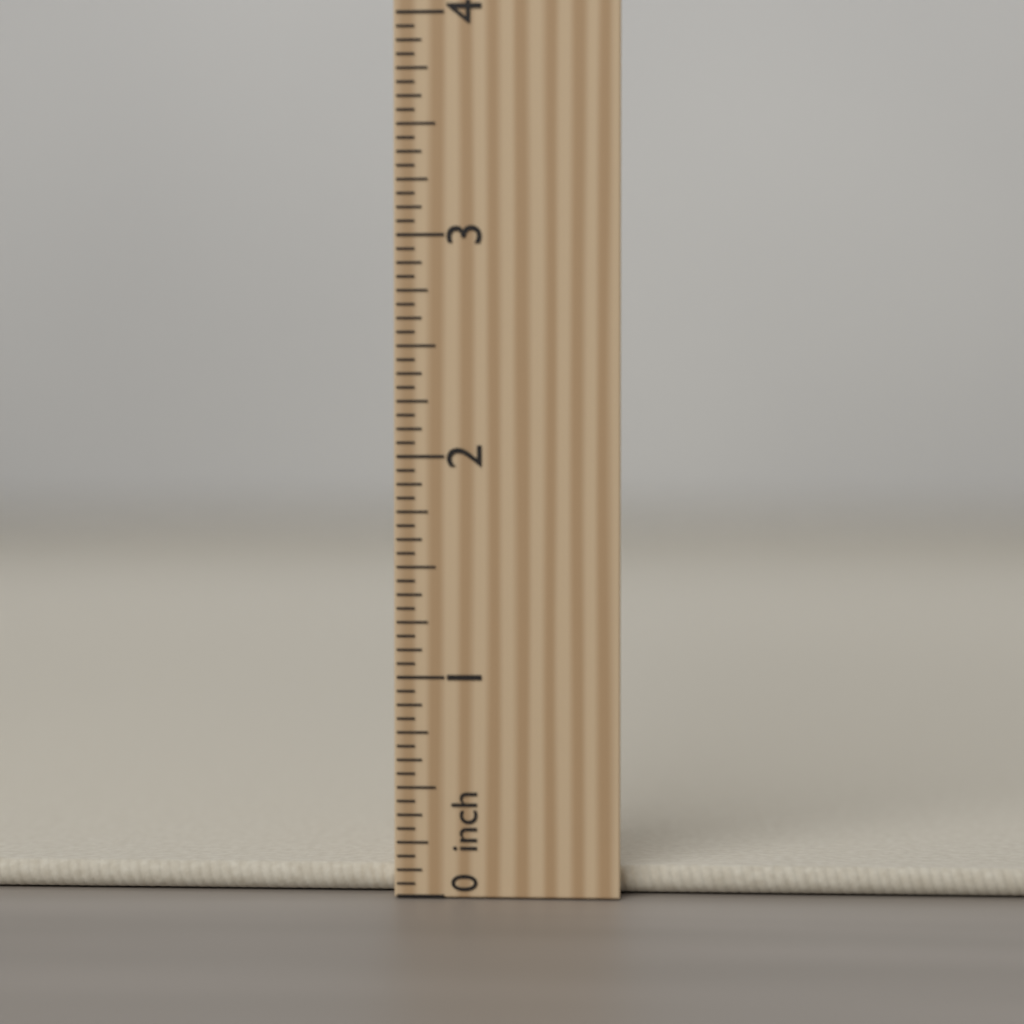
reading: 0.1250 inch
